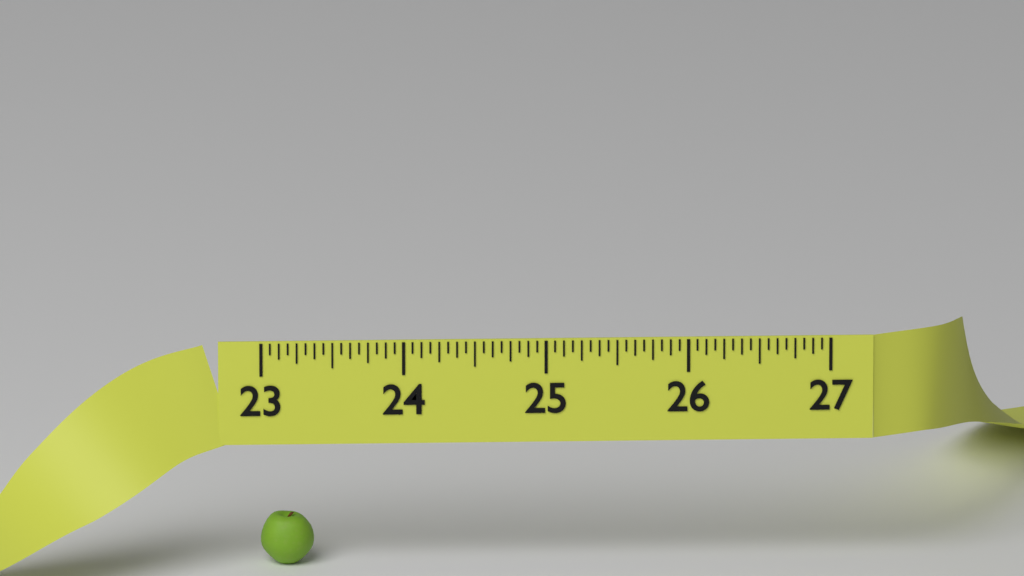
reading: 23.3750 (no unit)
